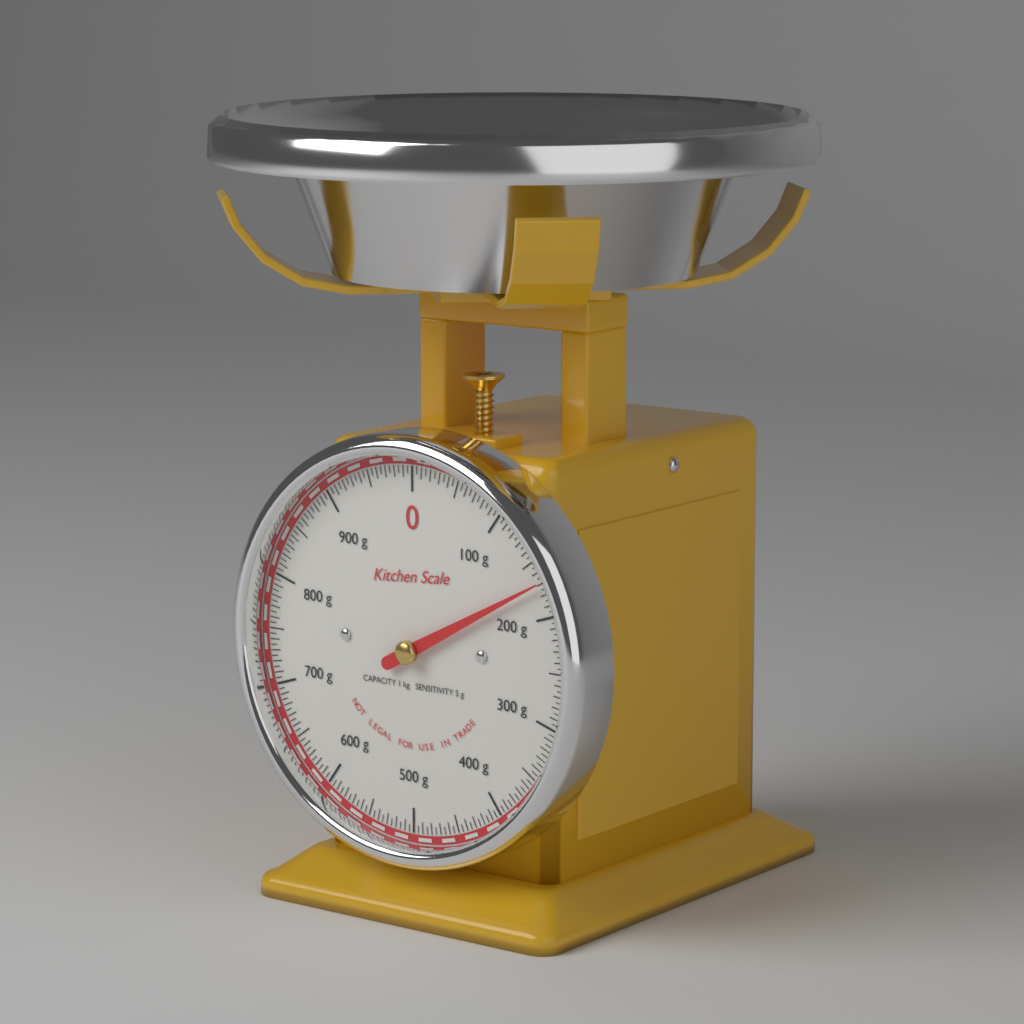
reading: 170 g
